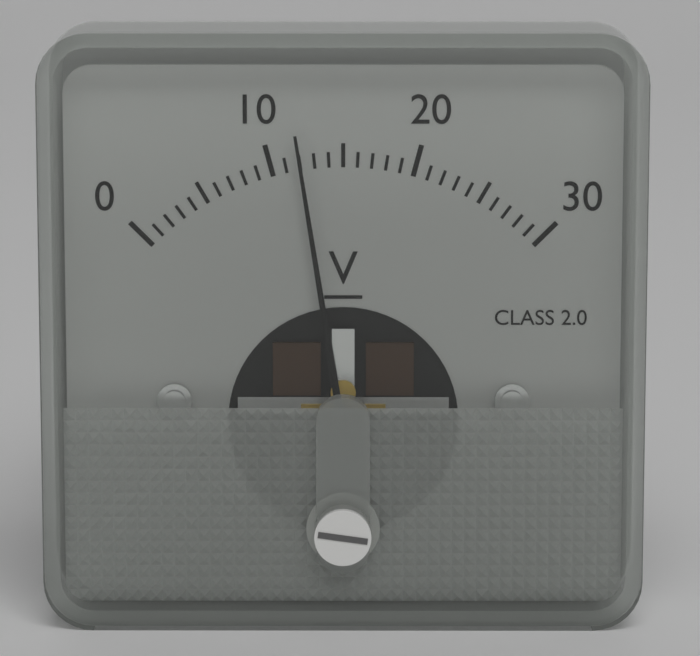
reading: 12 V
